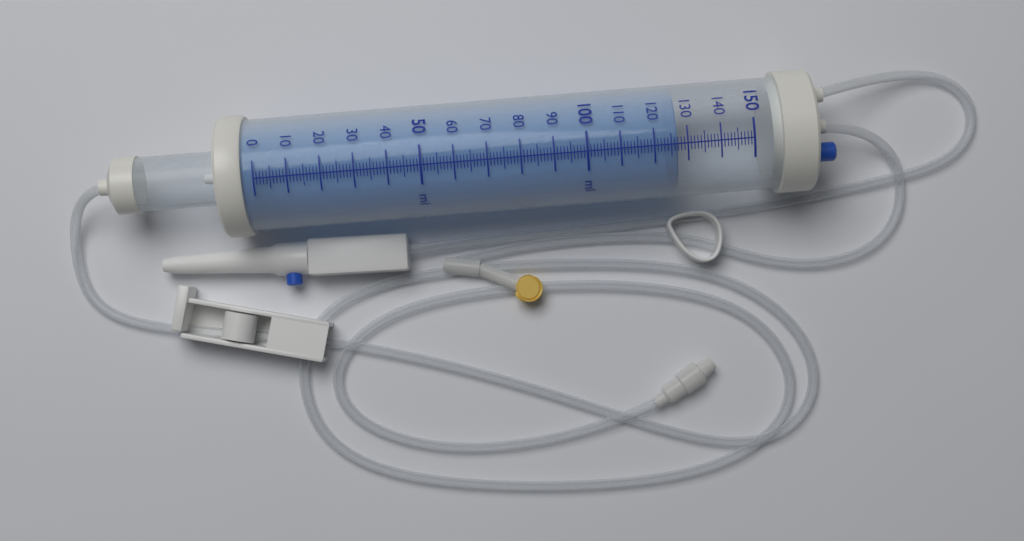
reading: 127 ml
